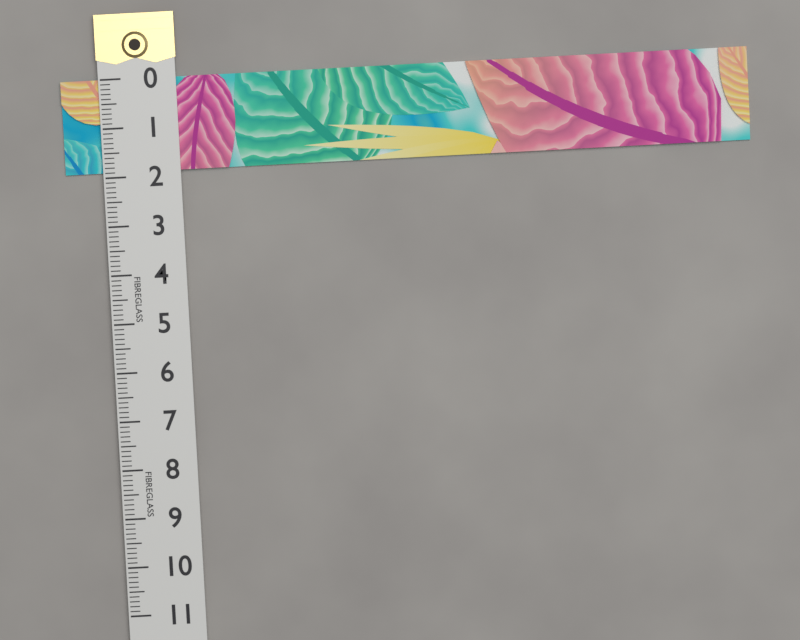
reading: 1.9 (no unit)
